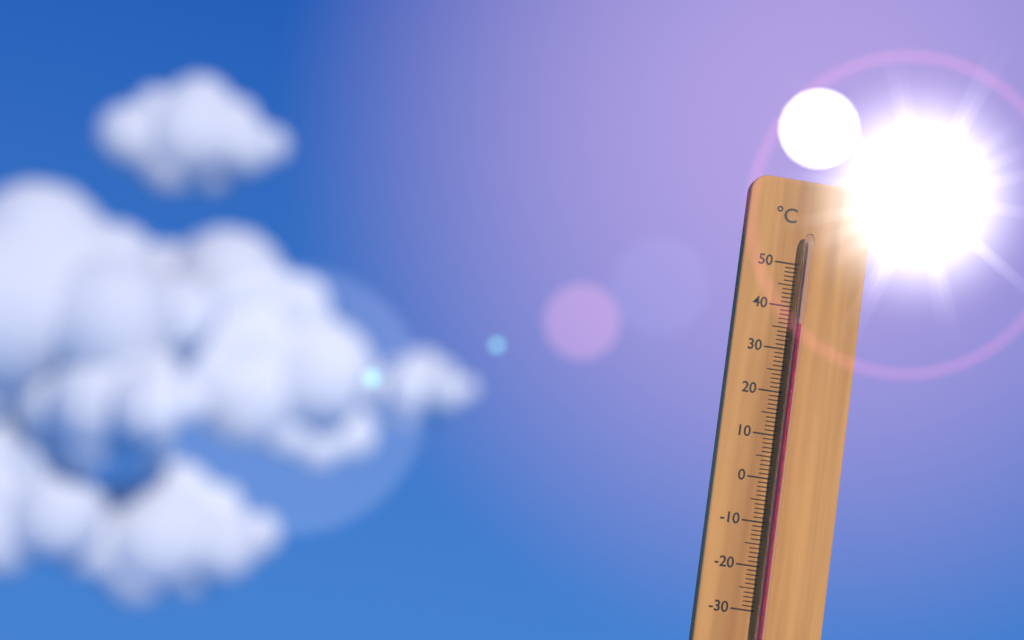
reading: 36 °C
